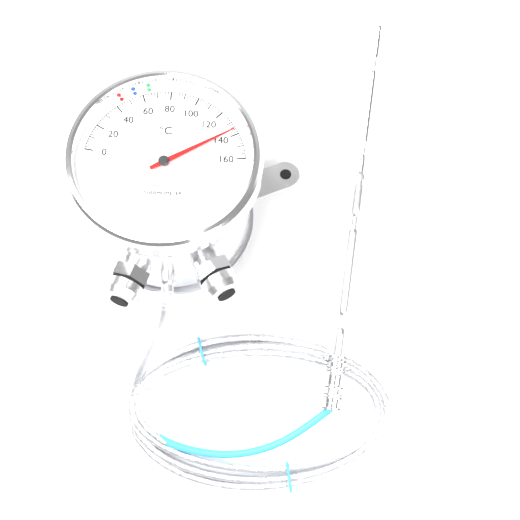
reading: 136 °C
